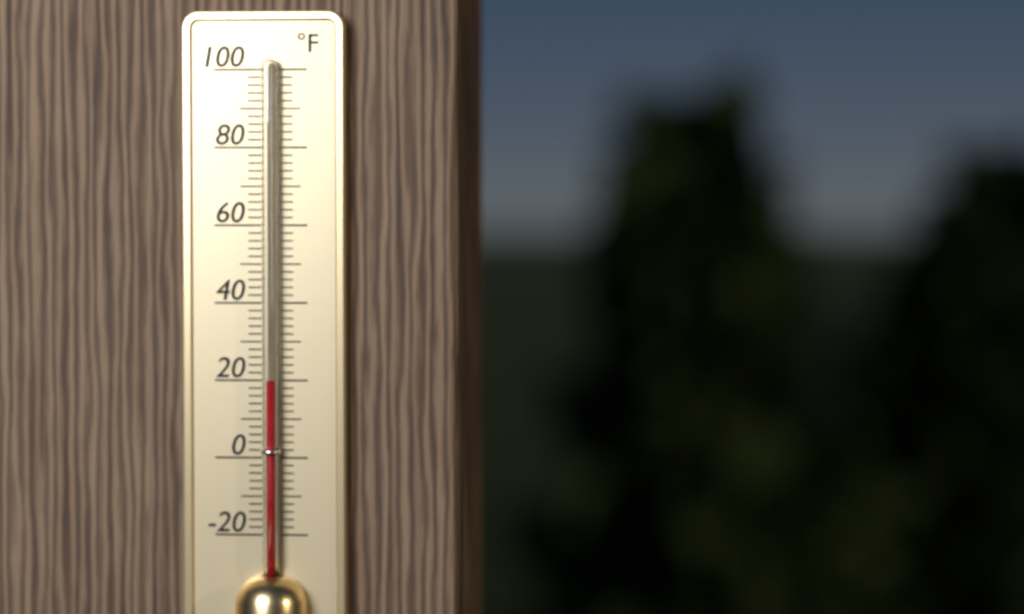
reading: 20 °F
